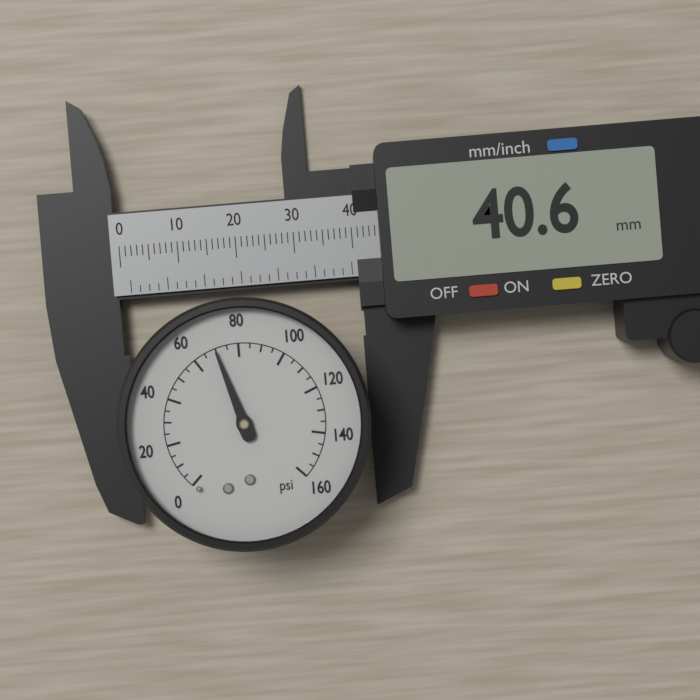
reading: 70 psi
